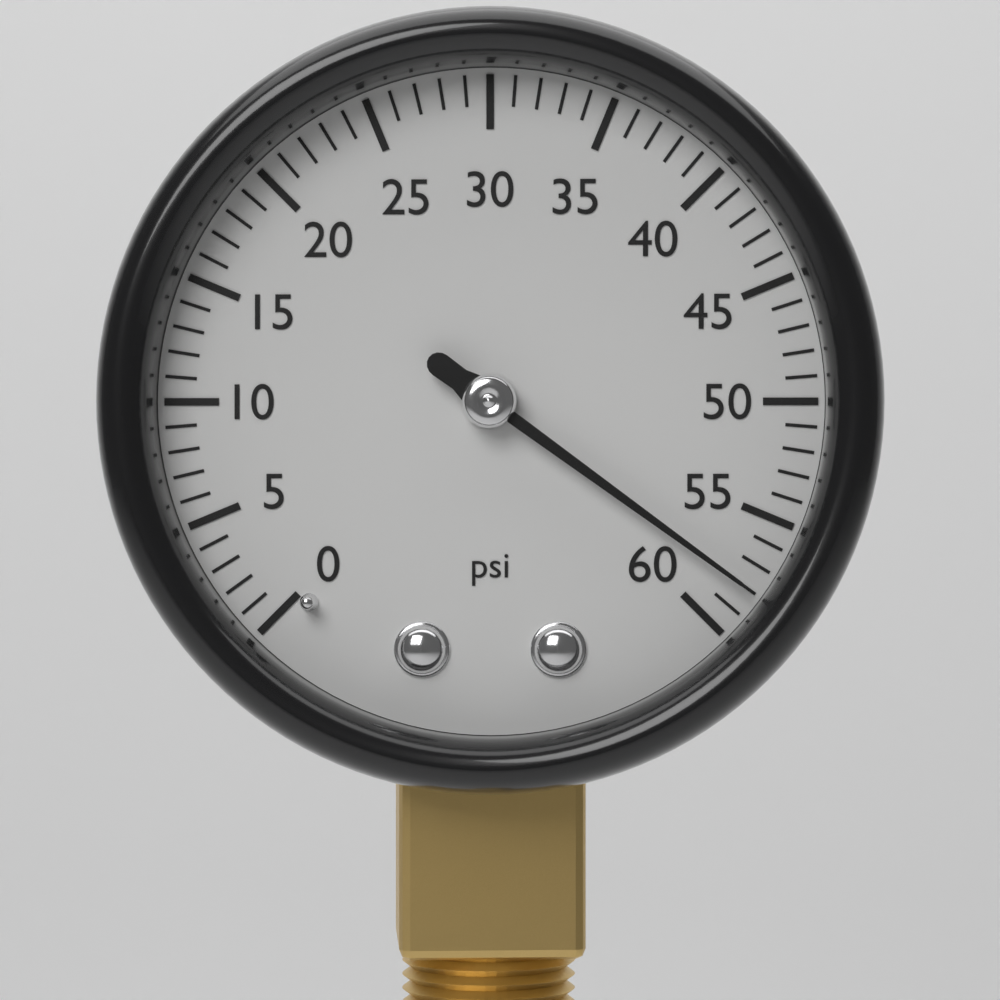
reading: 58 psi
